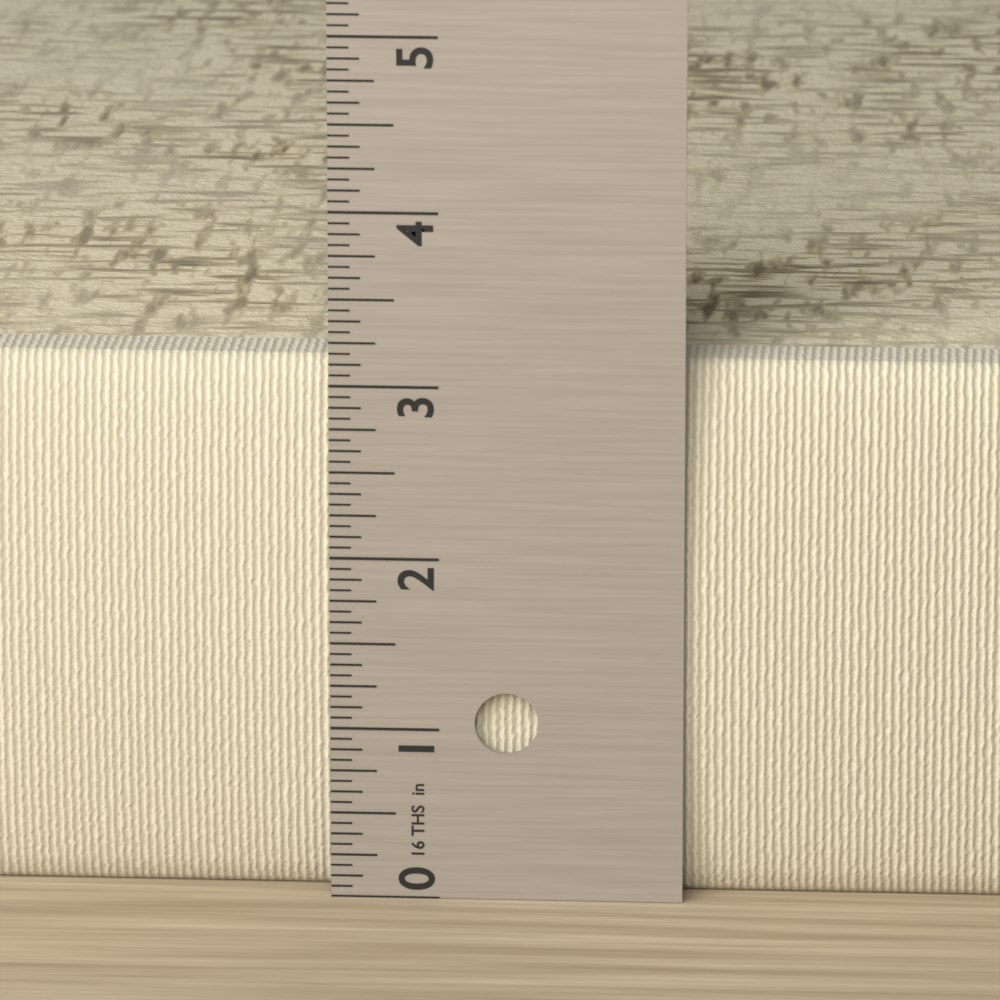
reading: 3.1250 in
